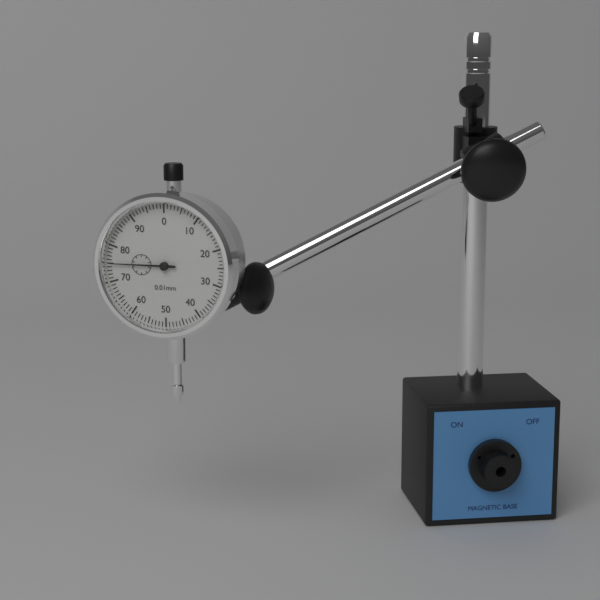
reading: 0.75 mm
